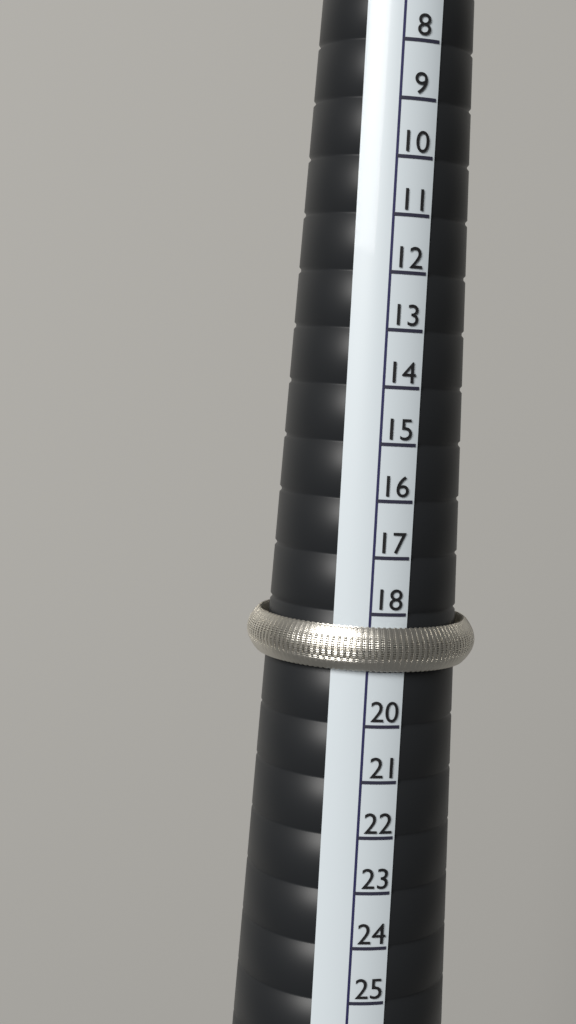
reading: 19 (no unit)
